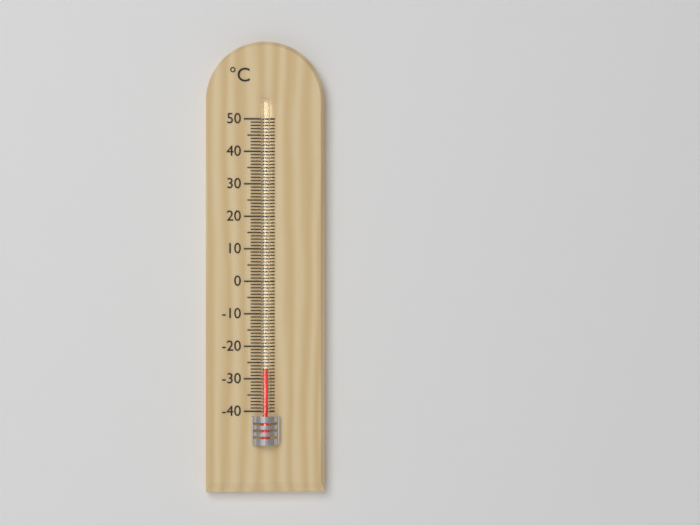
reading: -27 °C
